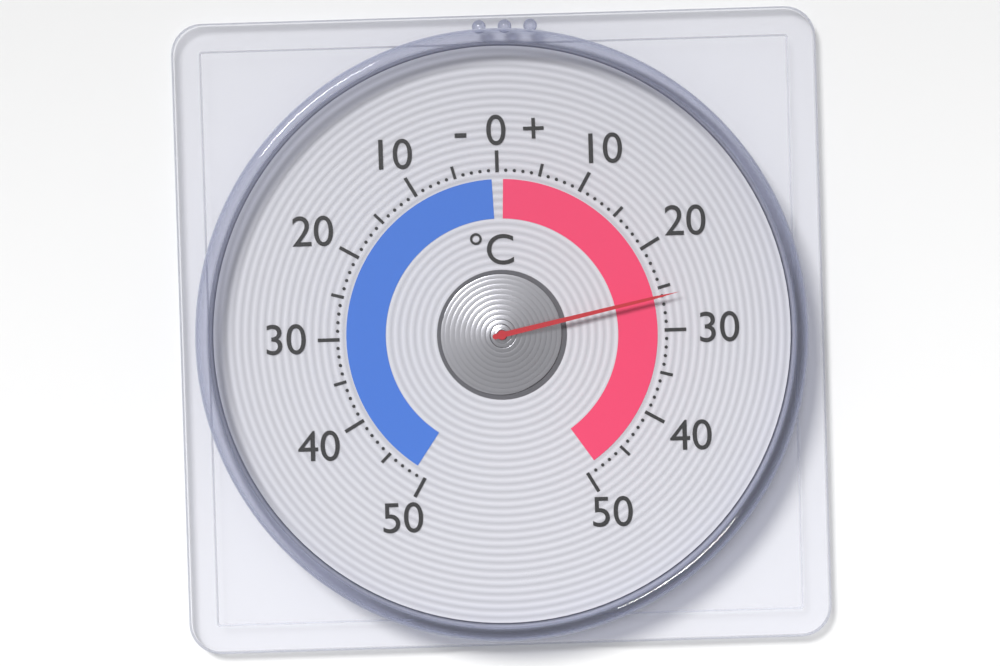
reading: 26 °C
